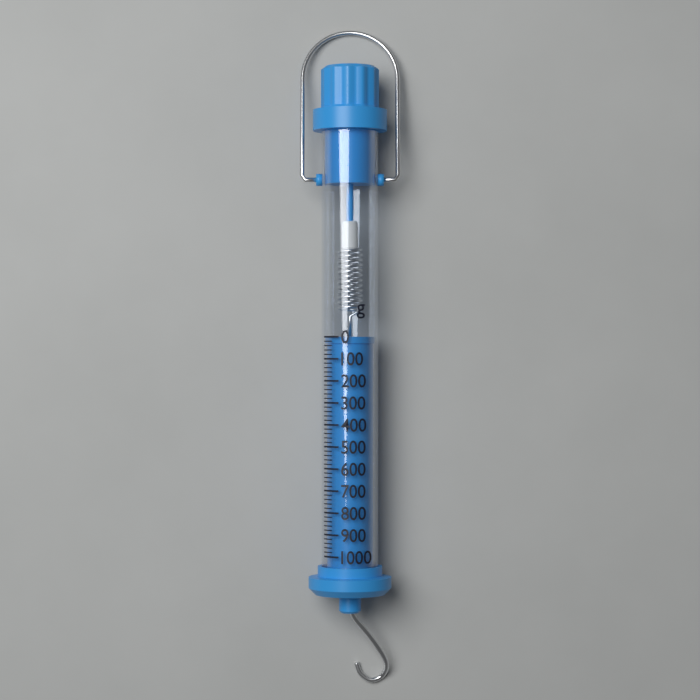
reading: 0 g
